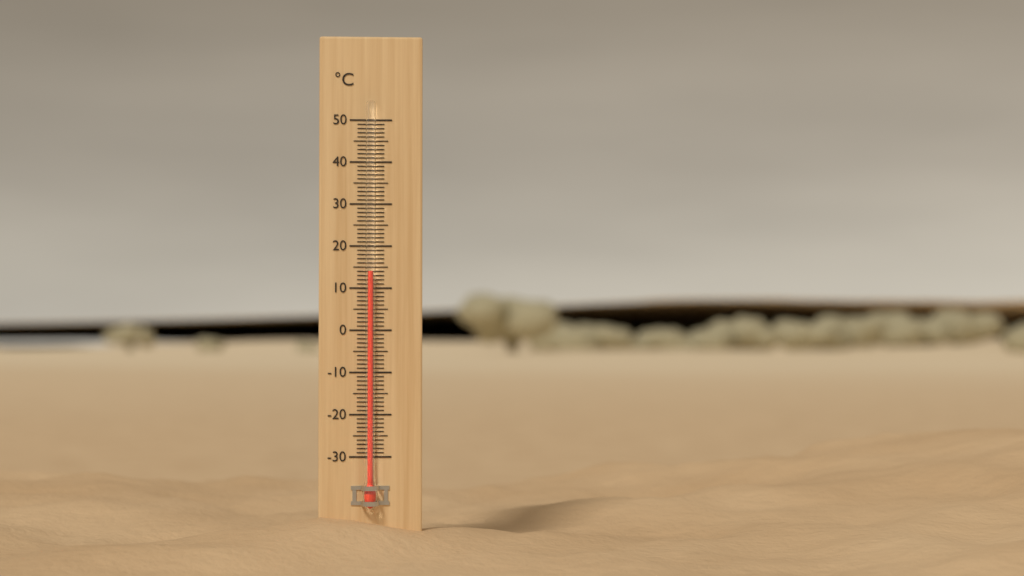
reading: 14 °C
